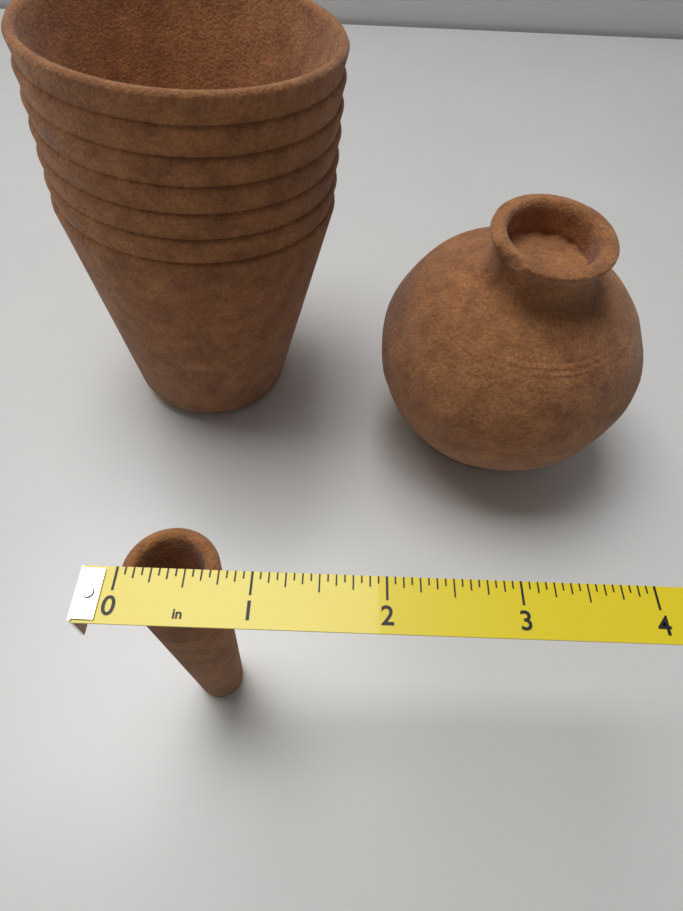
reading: 0.7500 in
